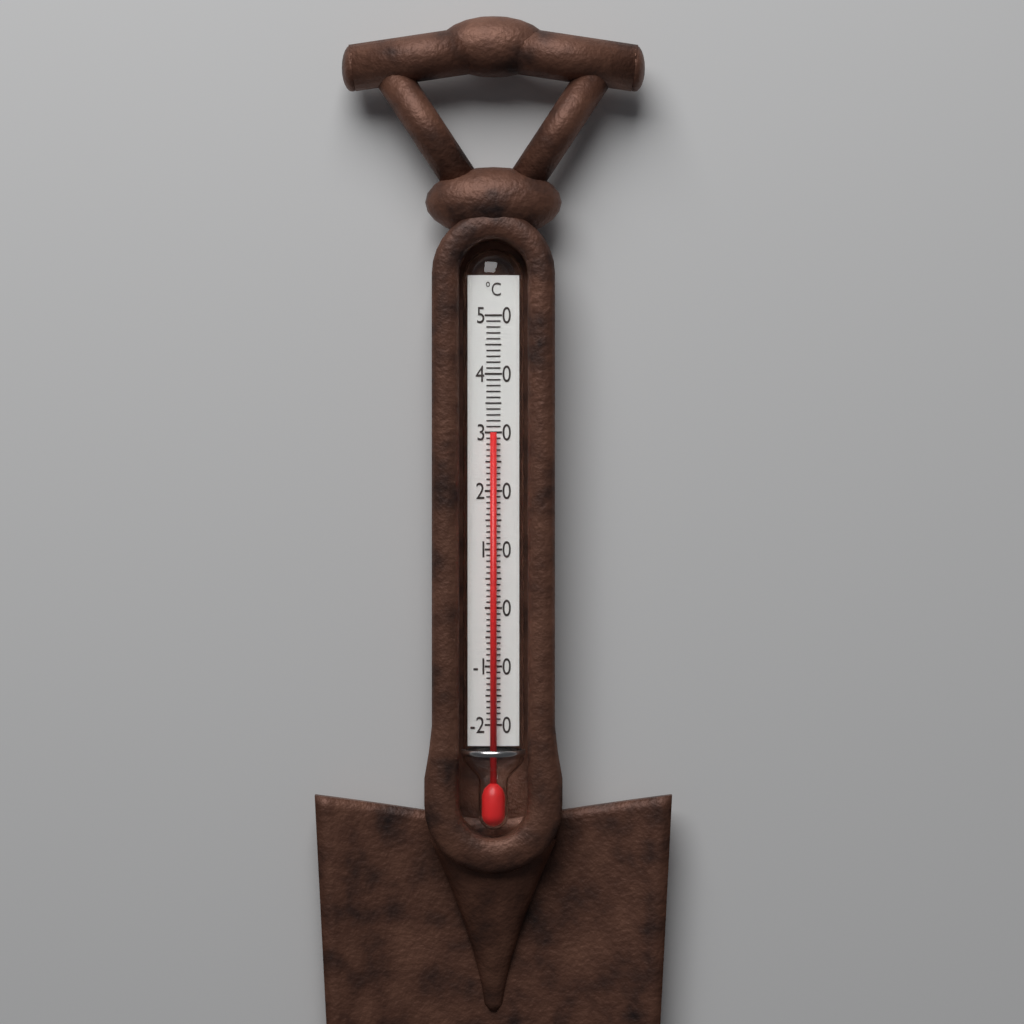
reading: 30 °C
